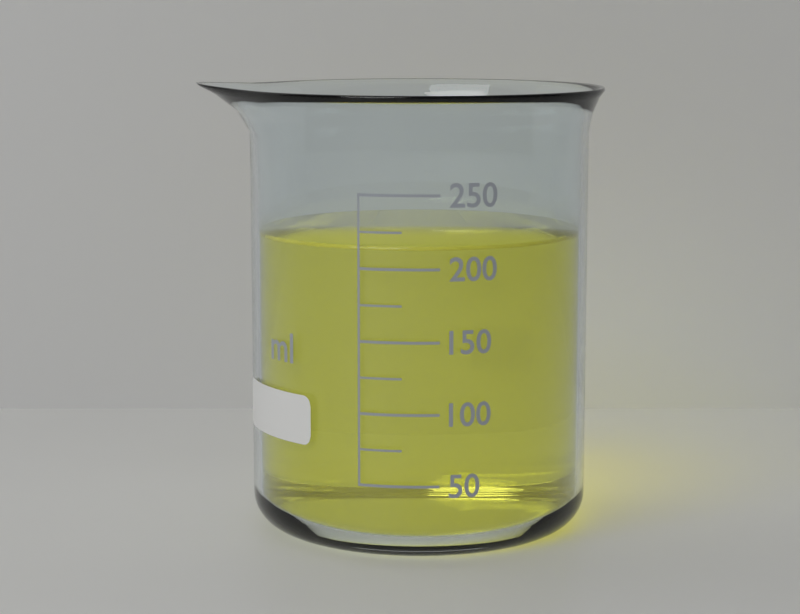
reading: 215 ml
